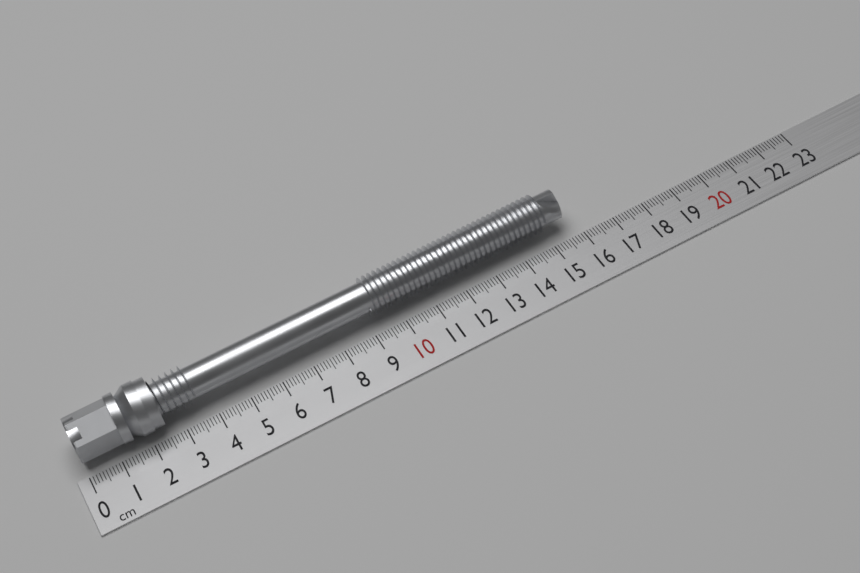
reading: 15.7 cm
